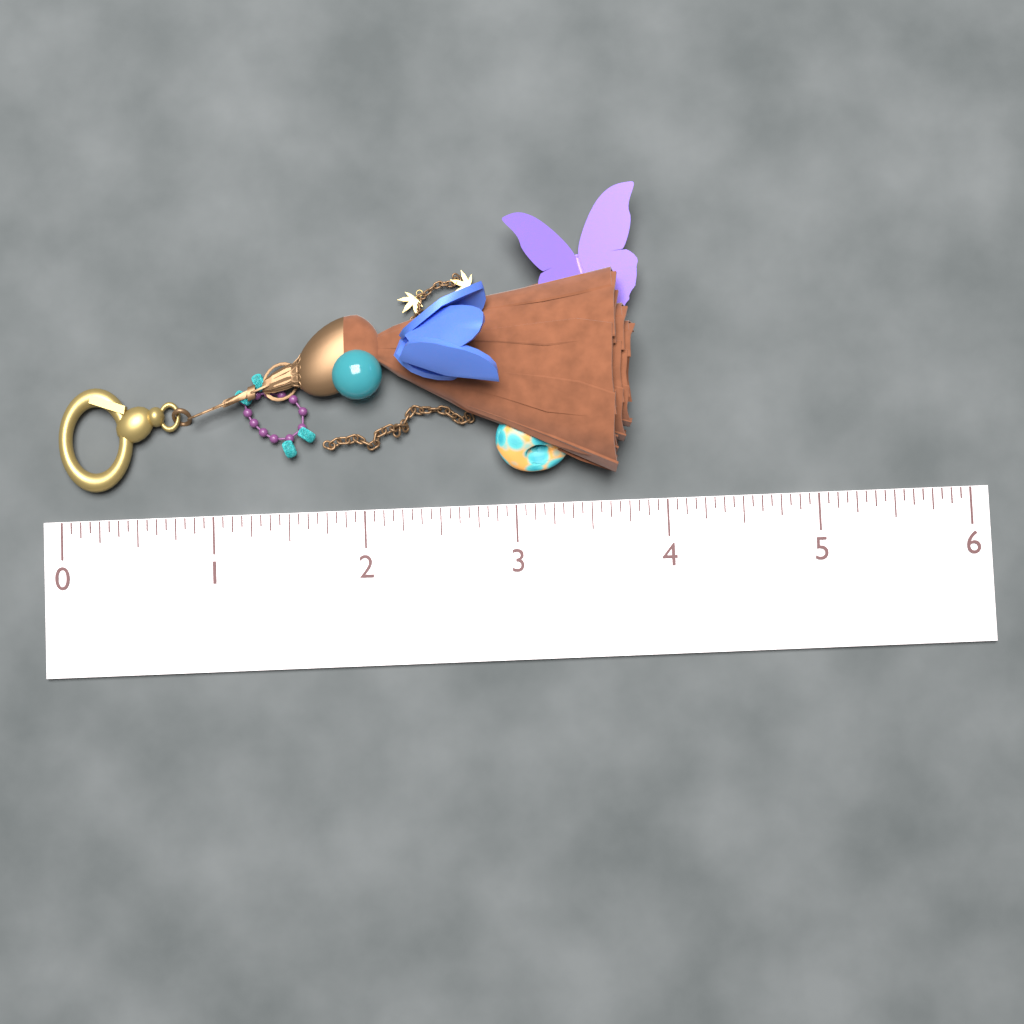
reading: 3.8125 (no unit)
